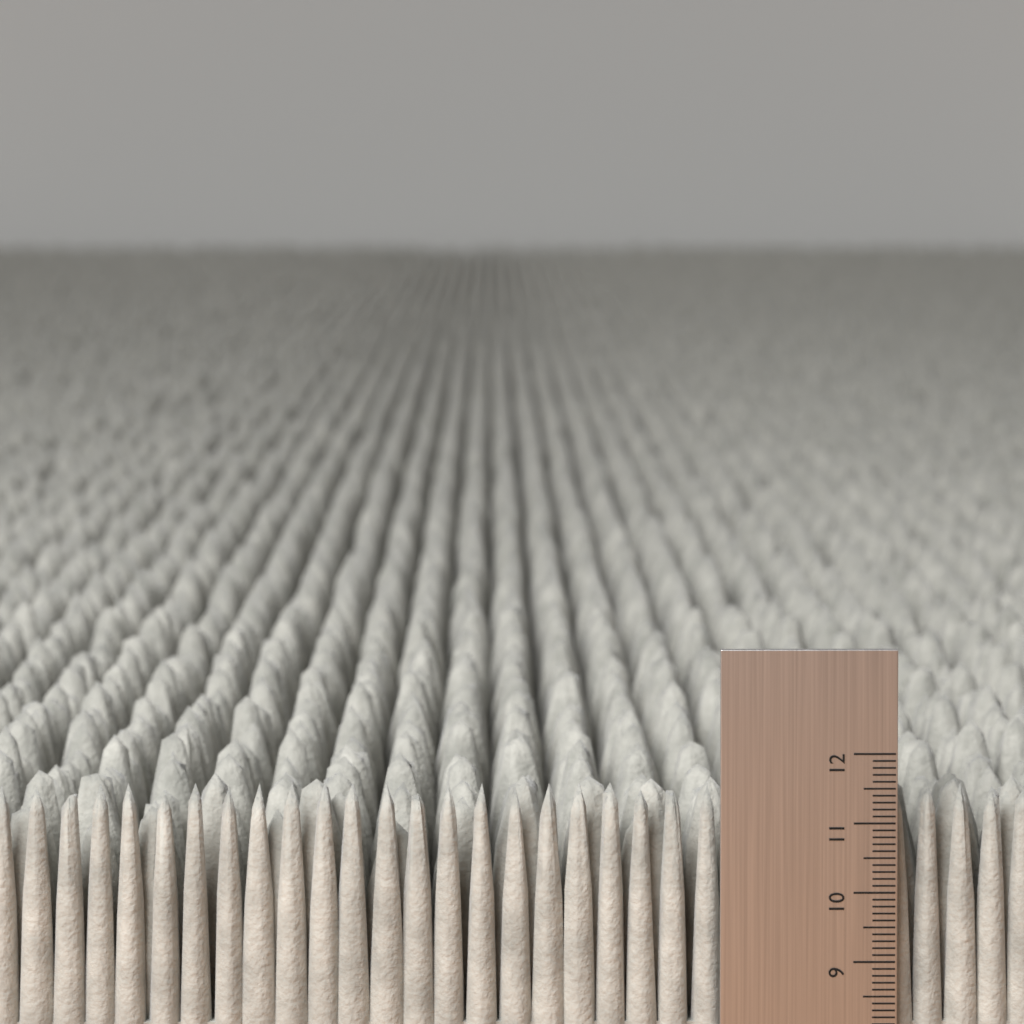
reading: 11.5 (no unit)
